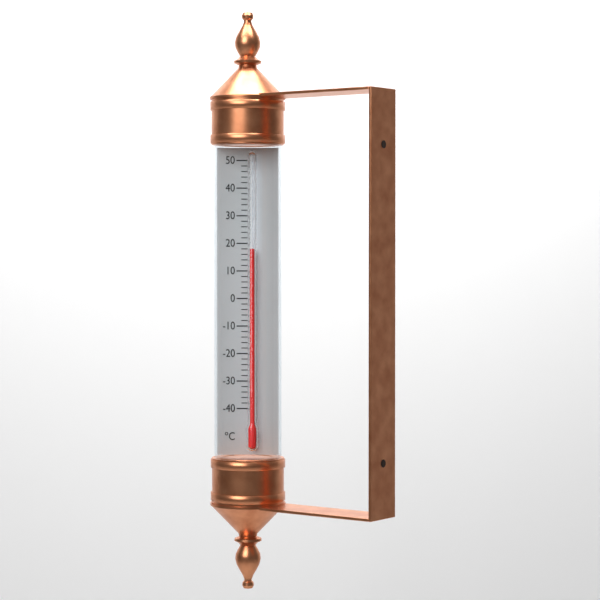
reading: 18 °C
